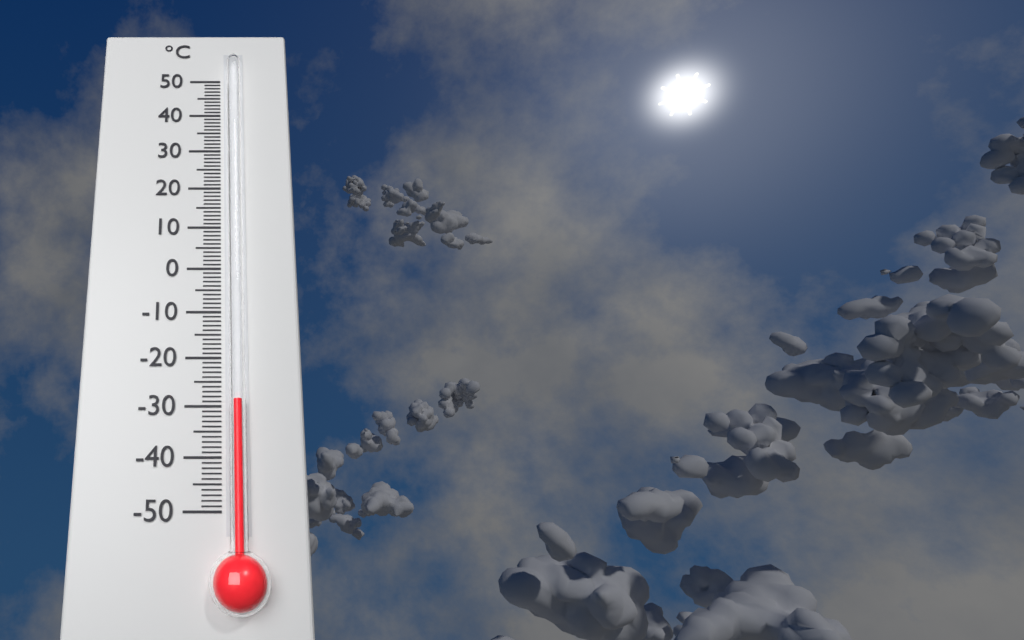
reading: -29 °C
